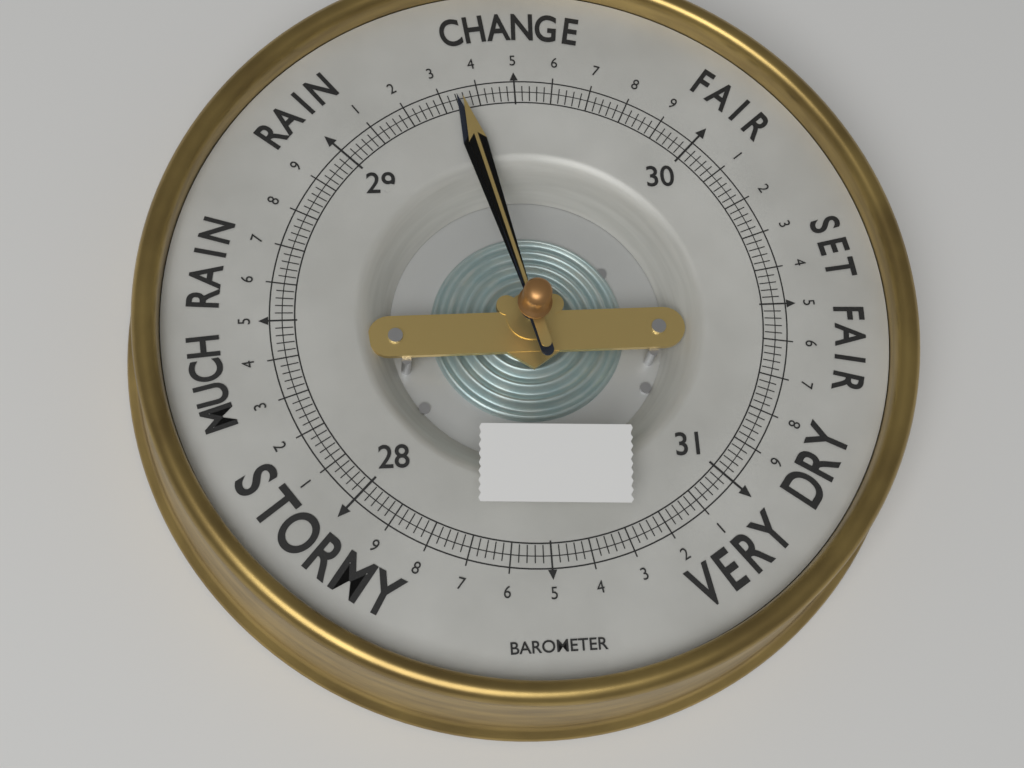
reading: 29.34 (no unit)
